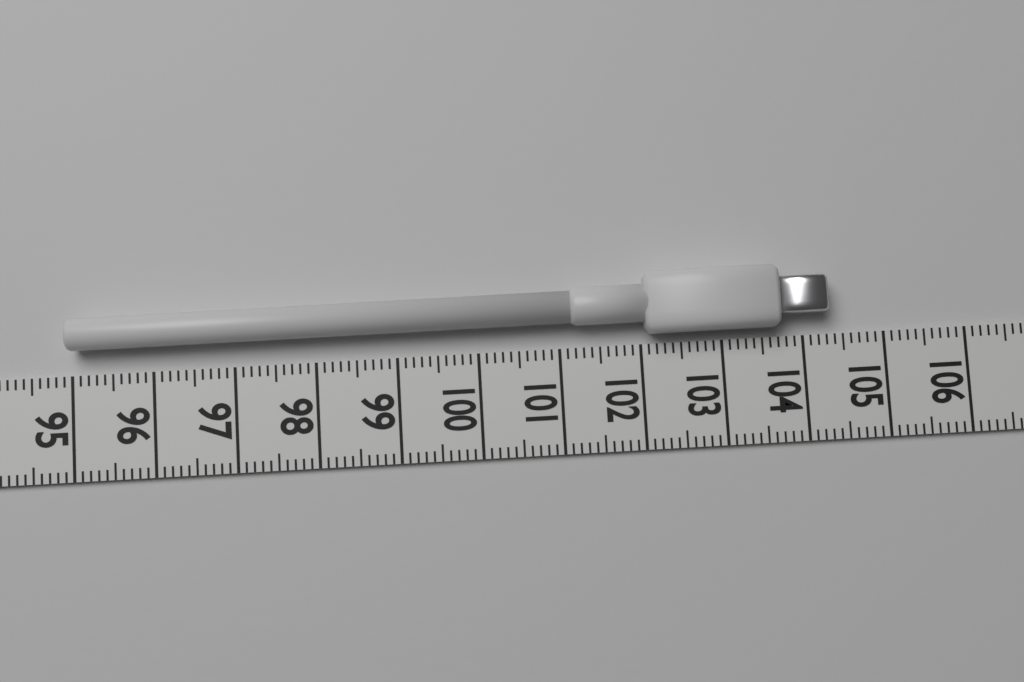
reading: 104.3 (no unit)
